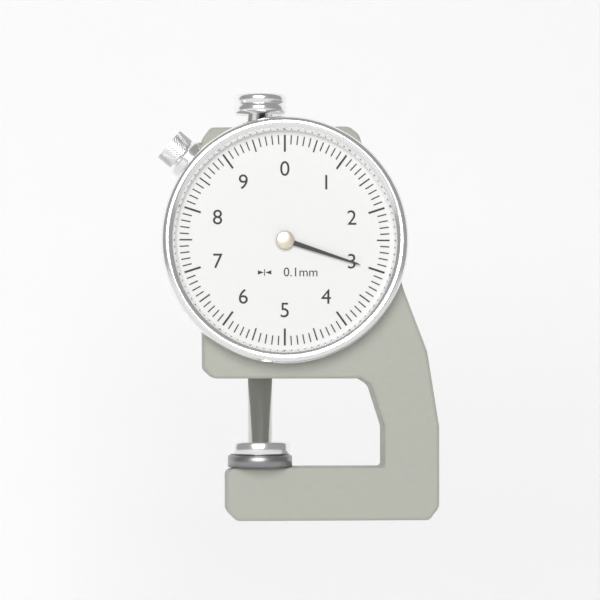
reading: 3.0 mm
